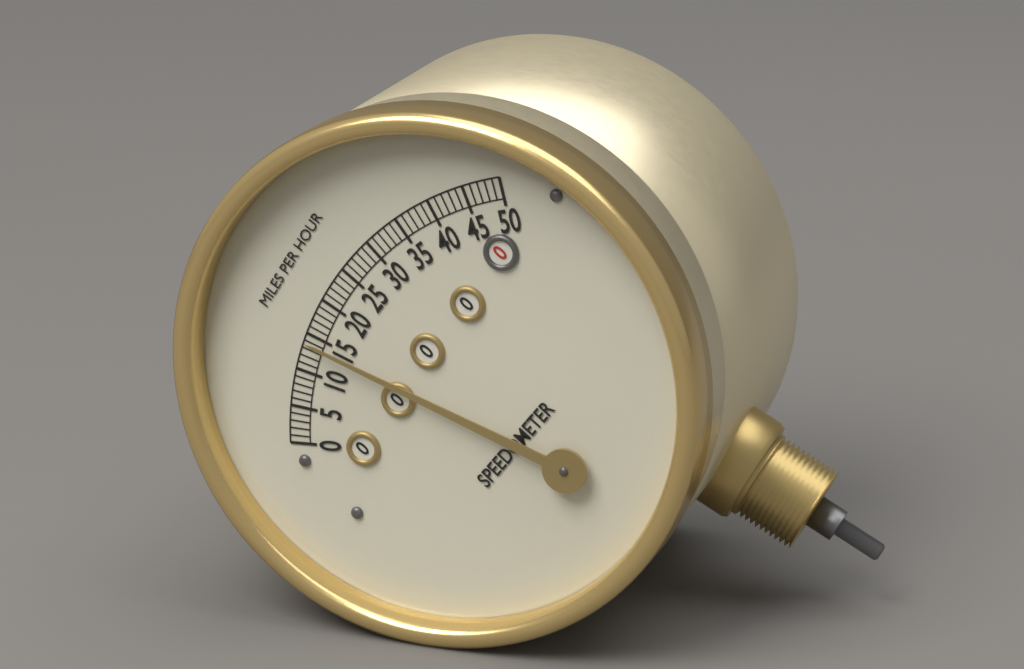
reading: 14 mph
